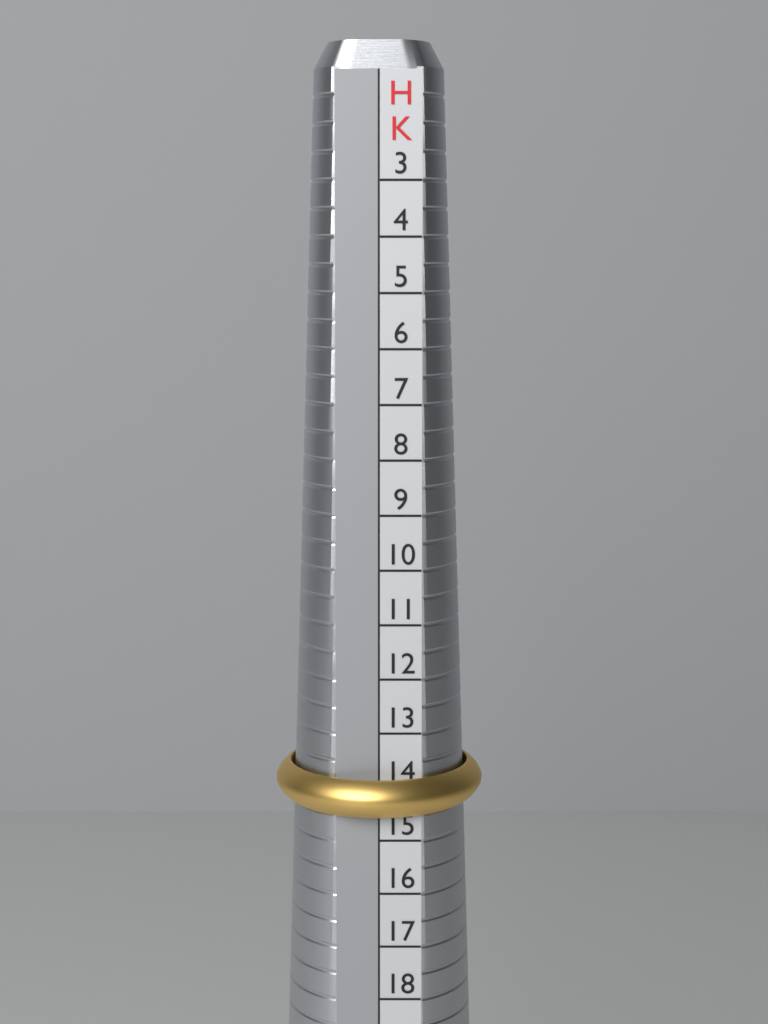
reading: 14.5 HK
